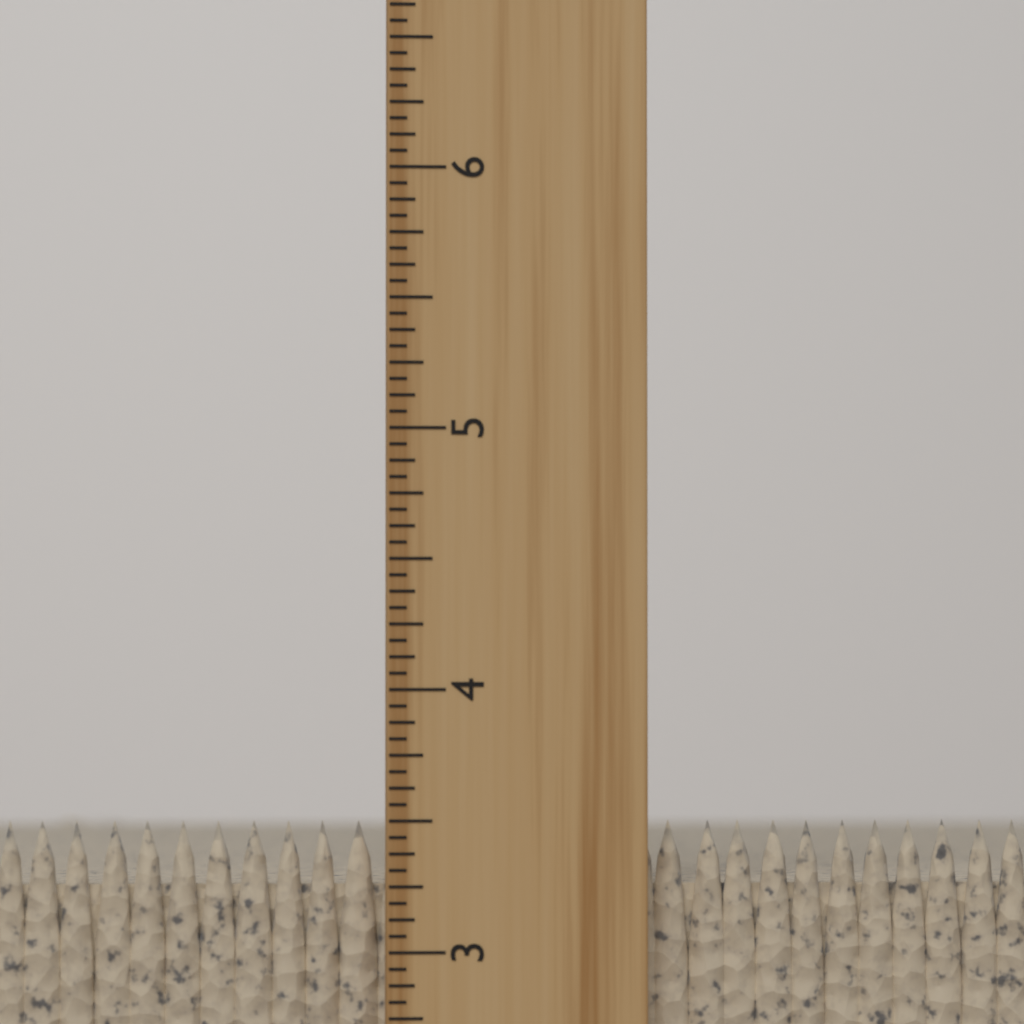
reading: 3.5000 inch
